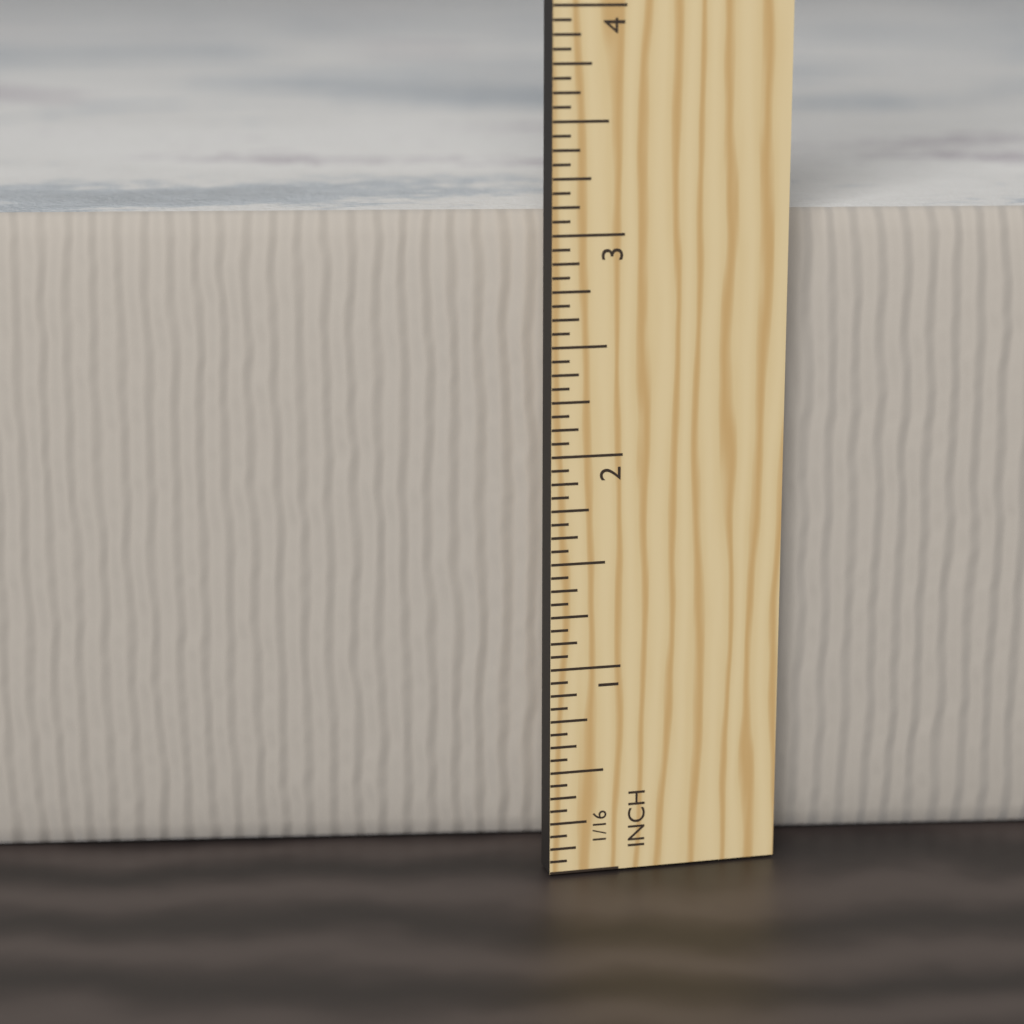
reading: 3.0625 in
